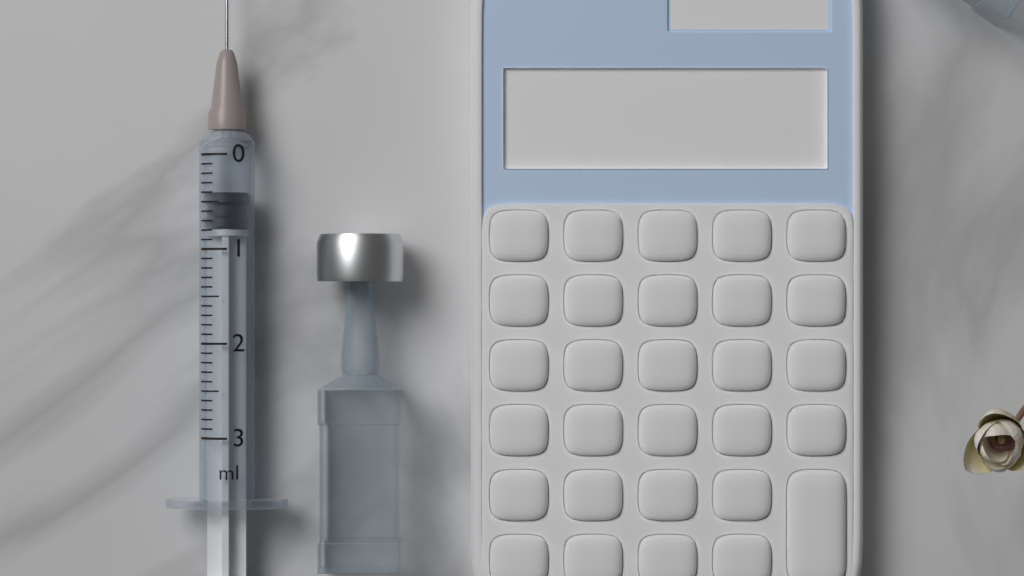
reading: 0.4 ml
